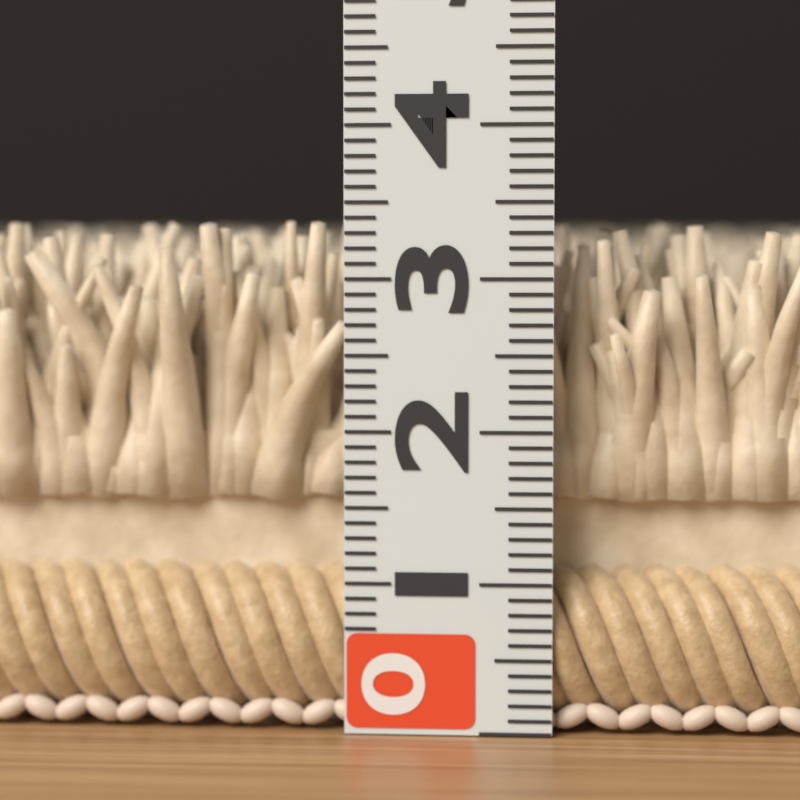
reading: 3.4 (no unit)
